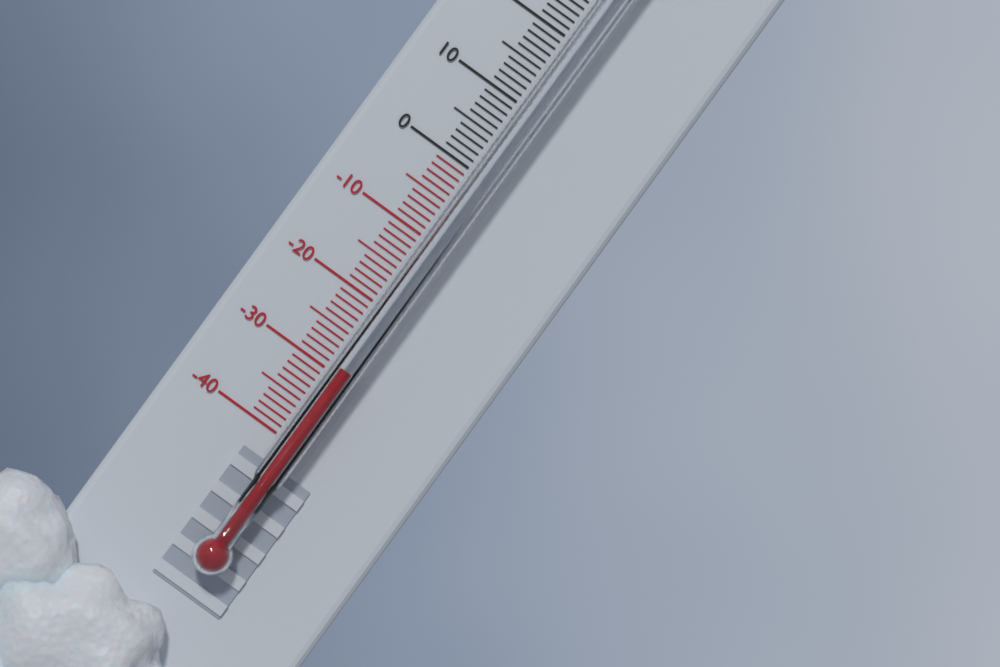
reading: -28.5 °C
